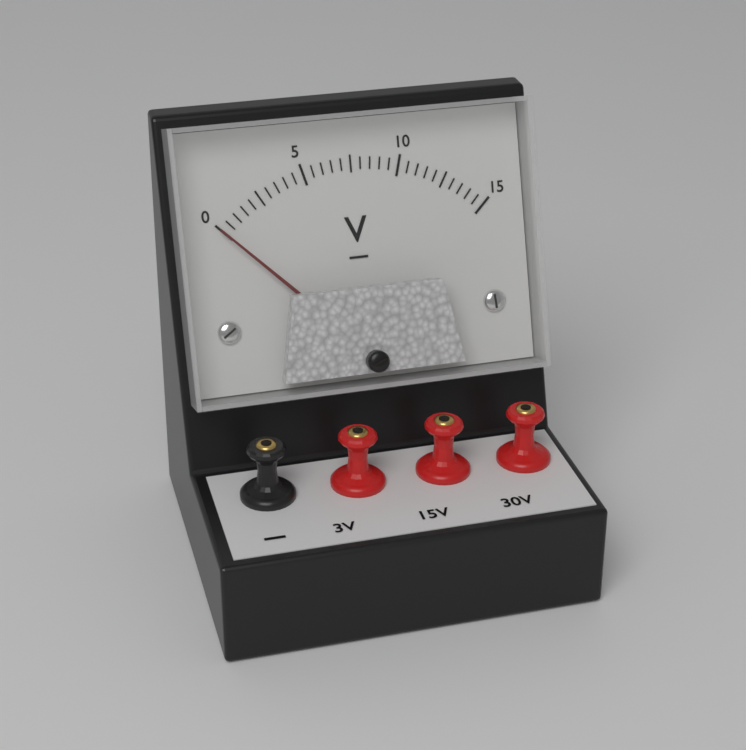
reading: 0.0 V
